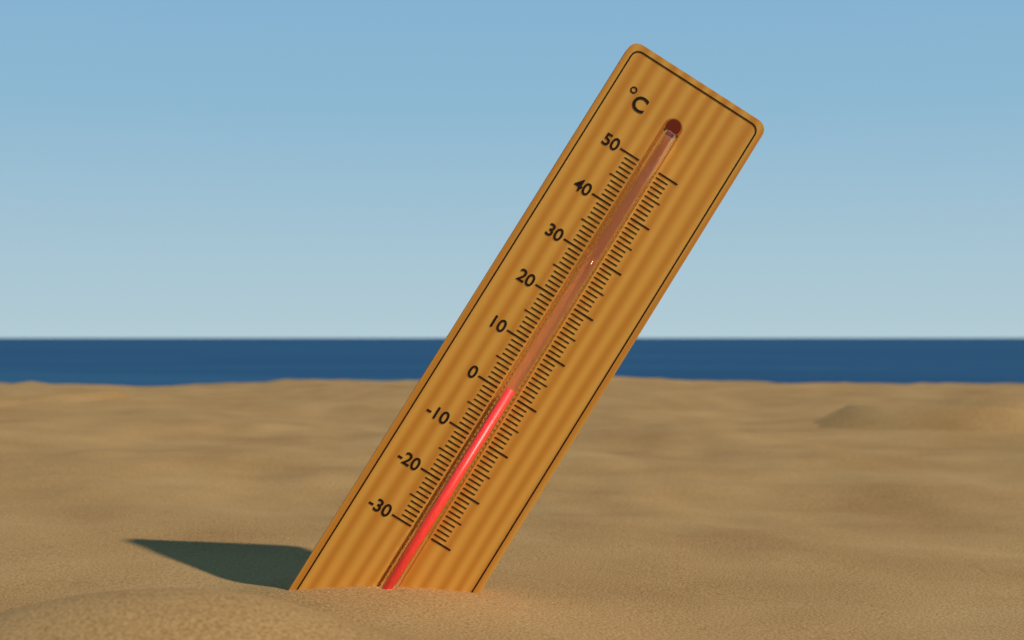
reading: 1 °C
